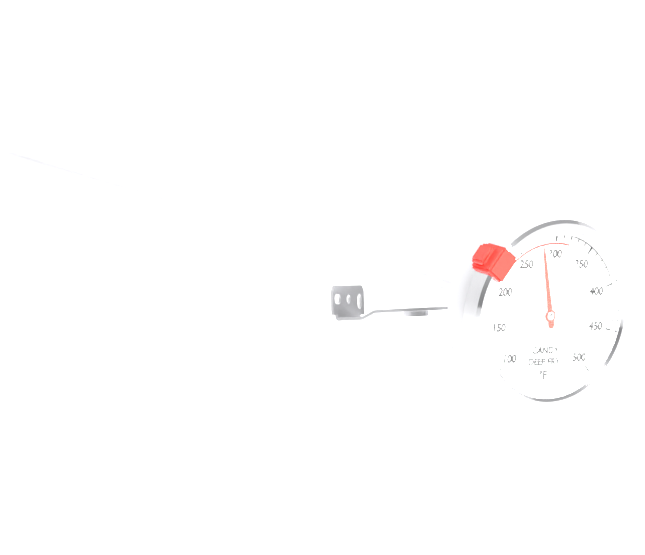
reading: 280 °F
